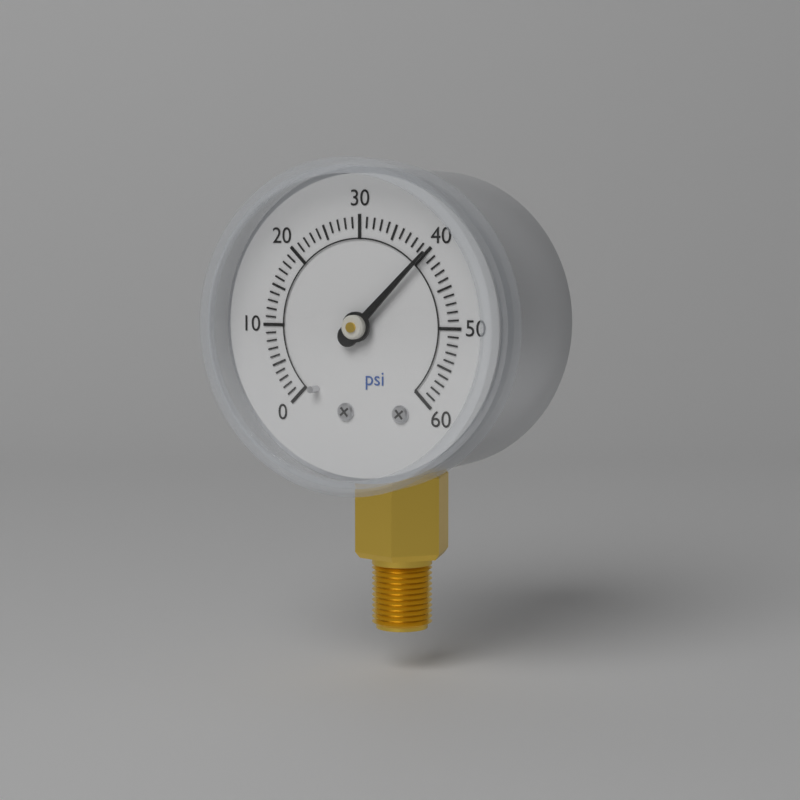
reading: 40 psi
